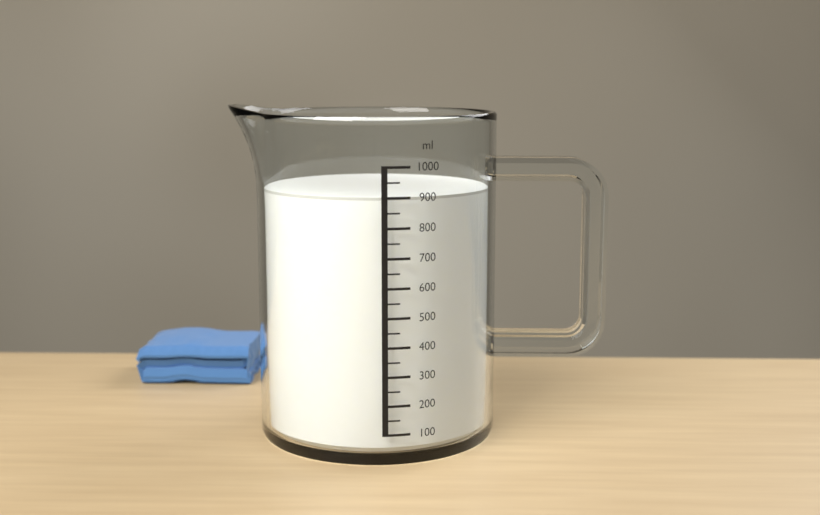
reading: 900 ml
